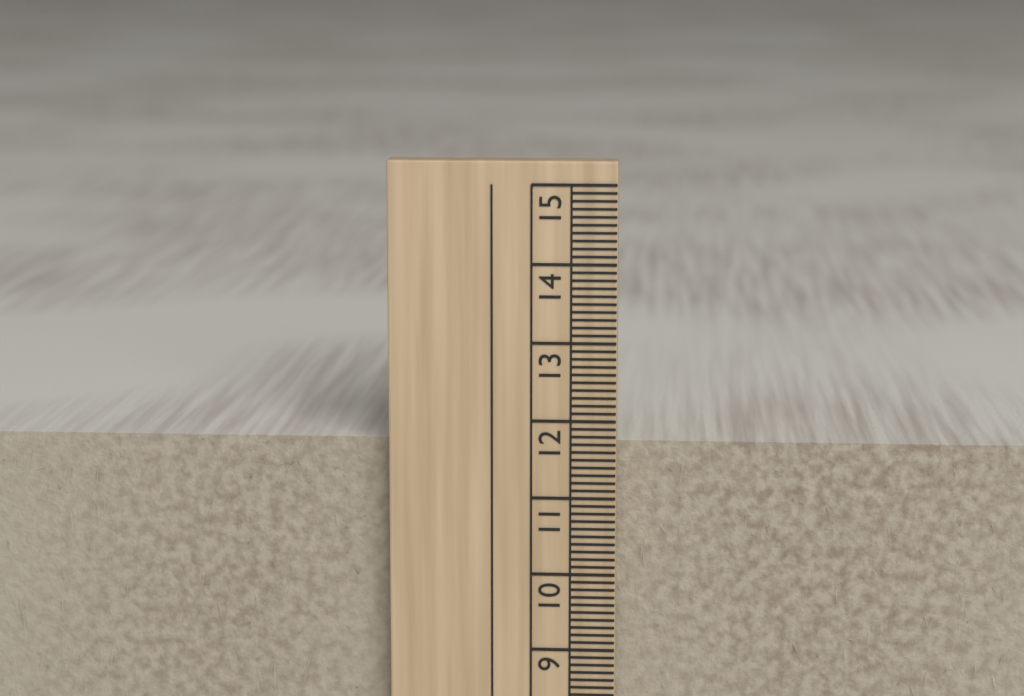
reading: 11.7 cm
